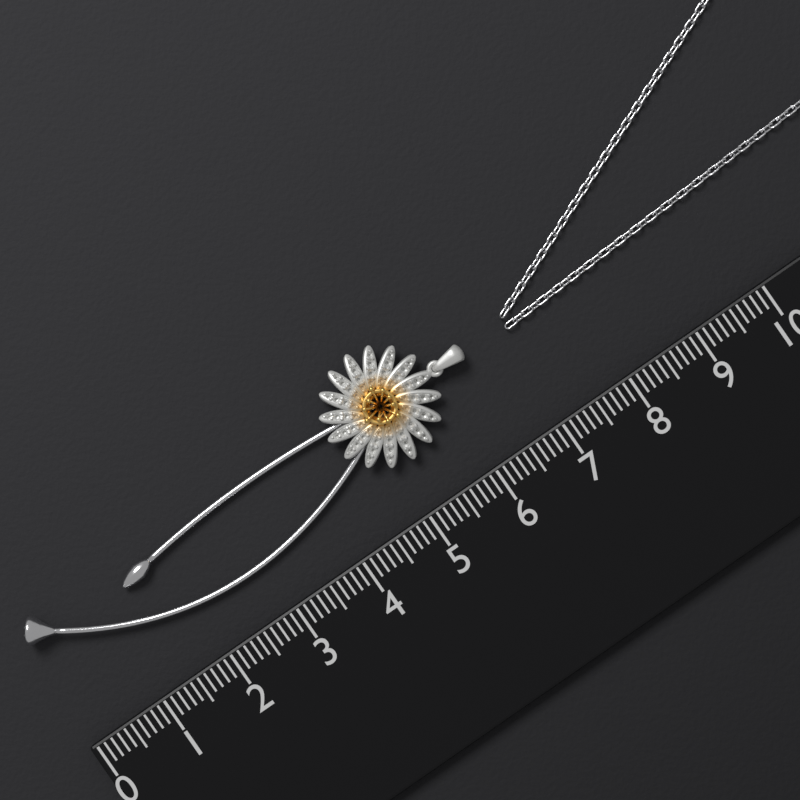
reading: 6.5 (no unit)
